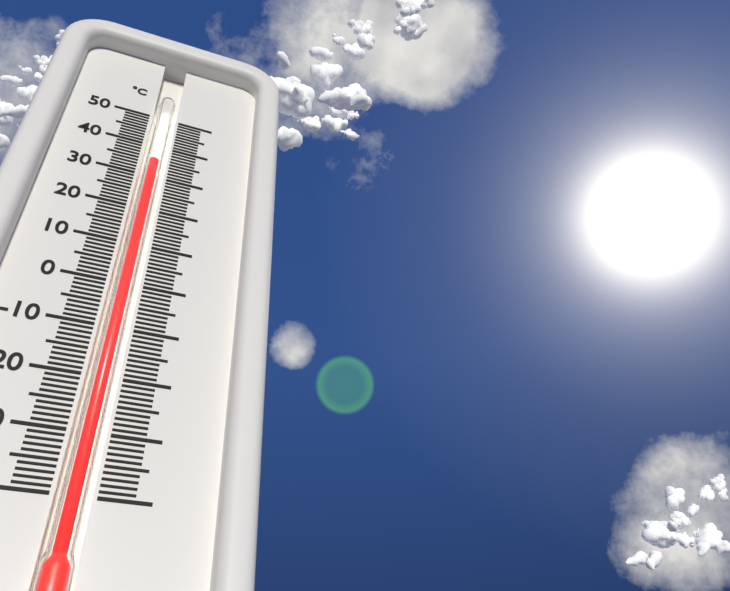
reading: 35 °C
